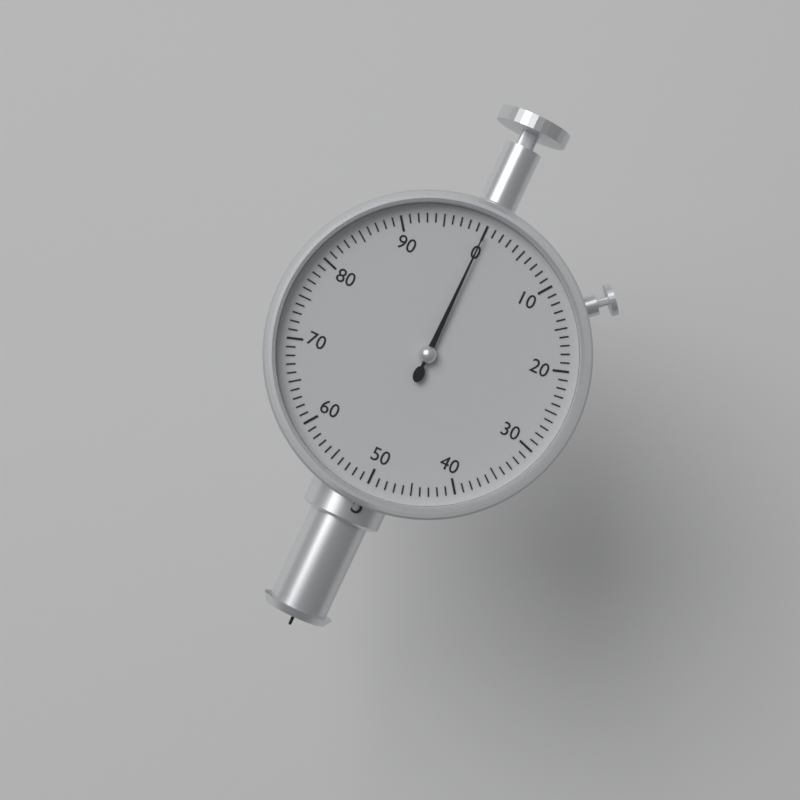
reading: 0 (no unit)
